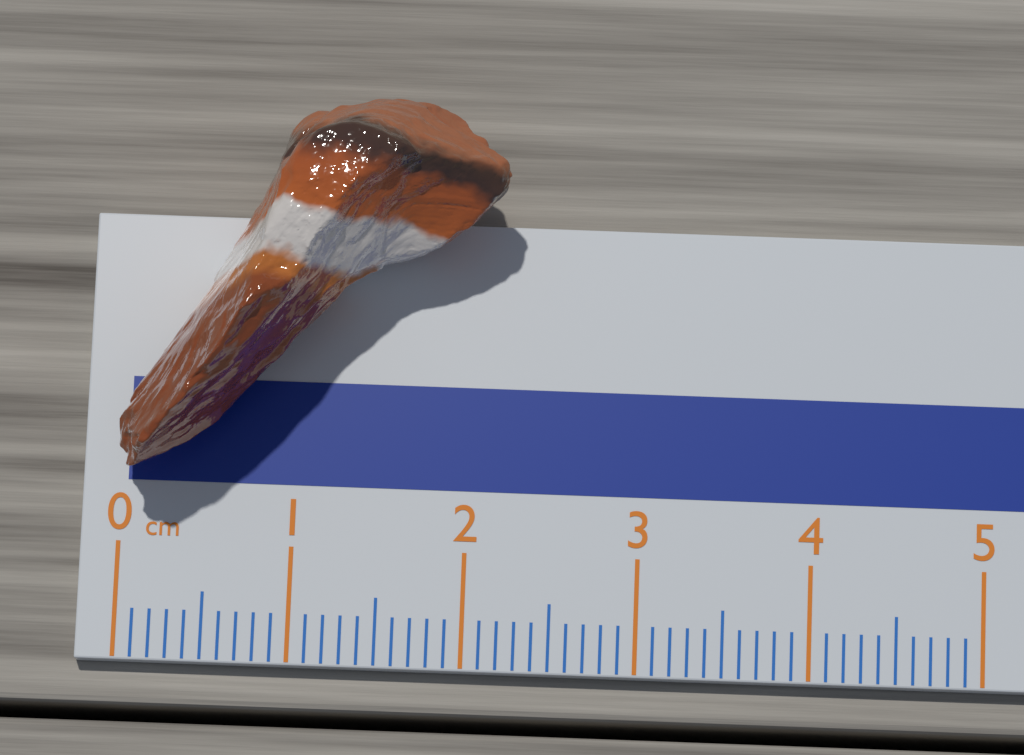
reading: 2.2 cm
